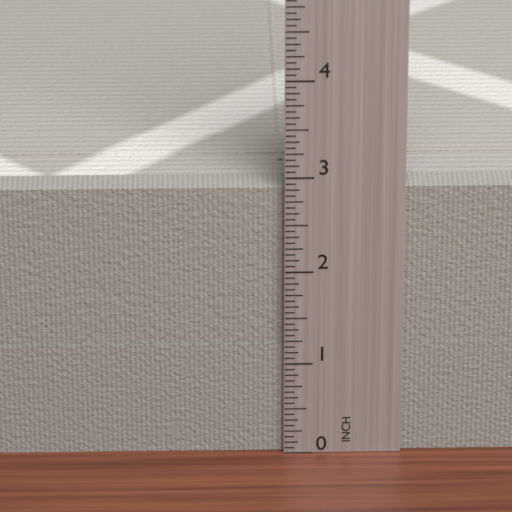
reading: 2.8750 in
